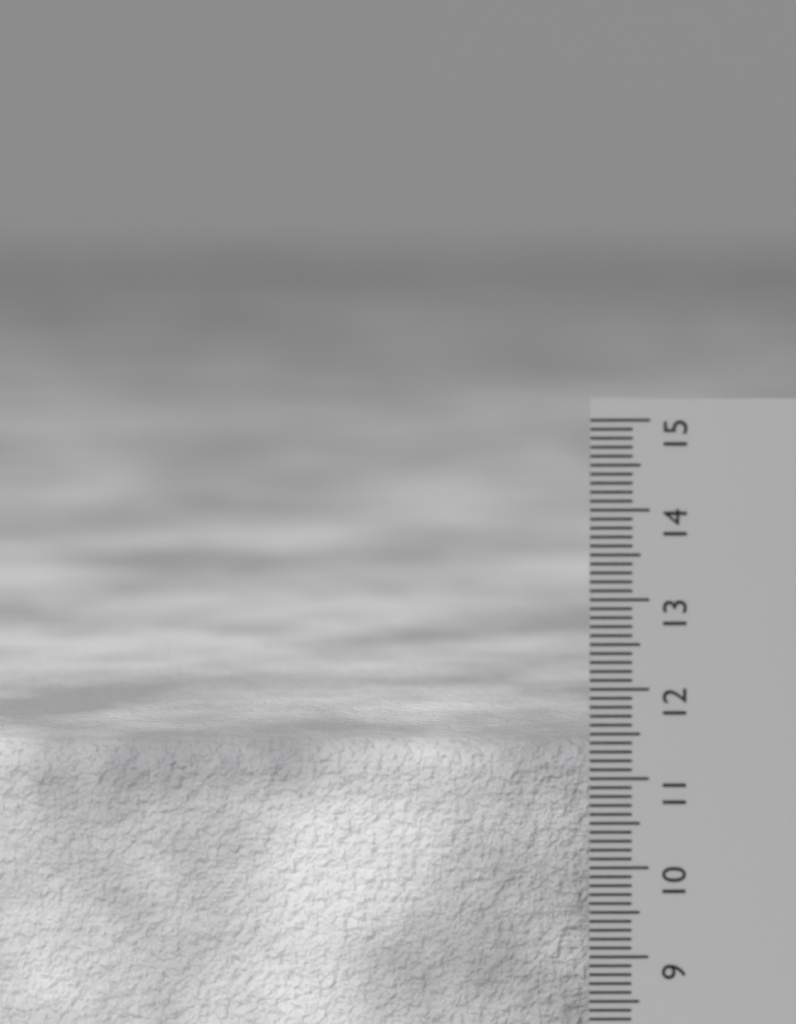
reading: 11.3 cm
